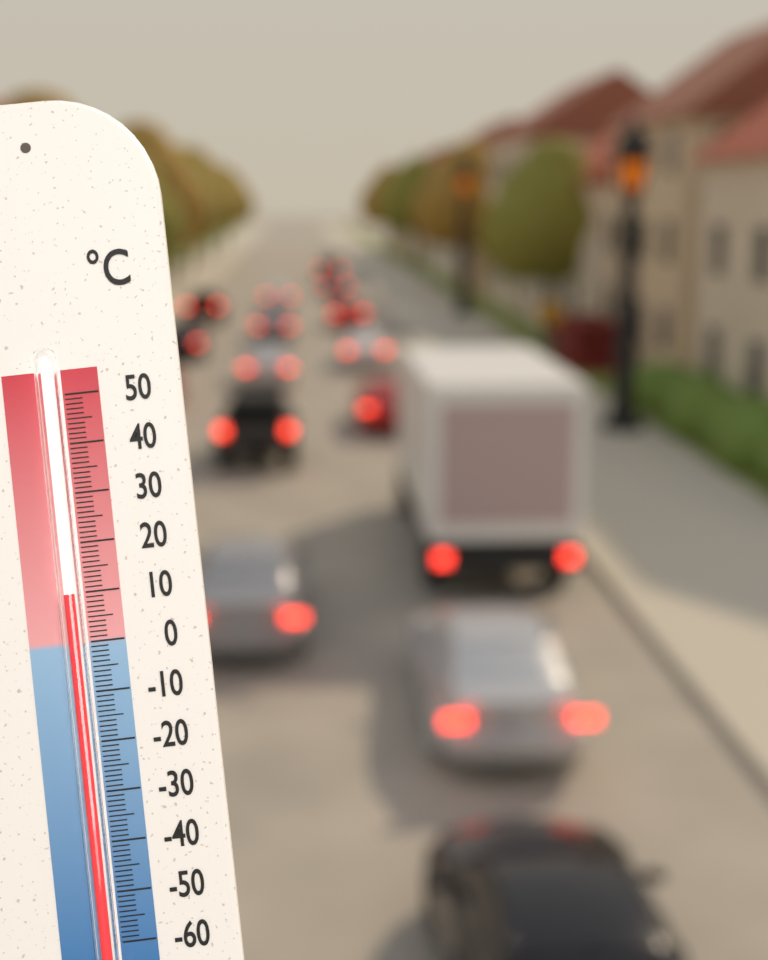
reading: 10 °C
